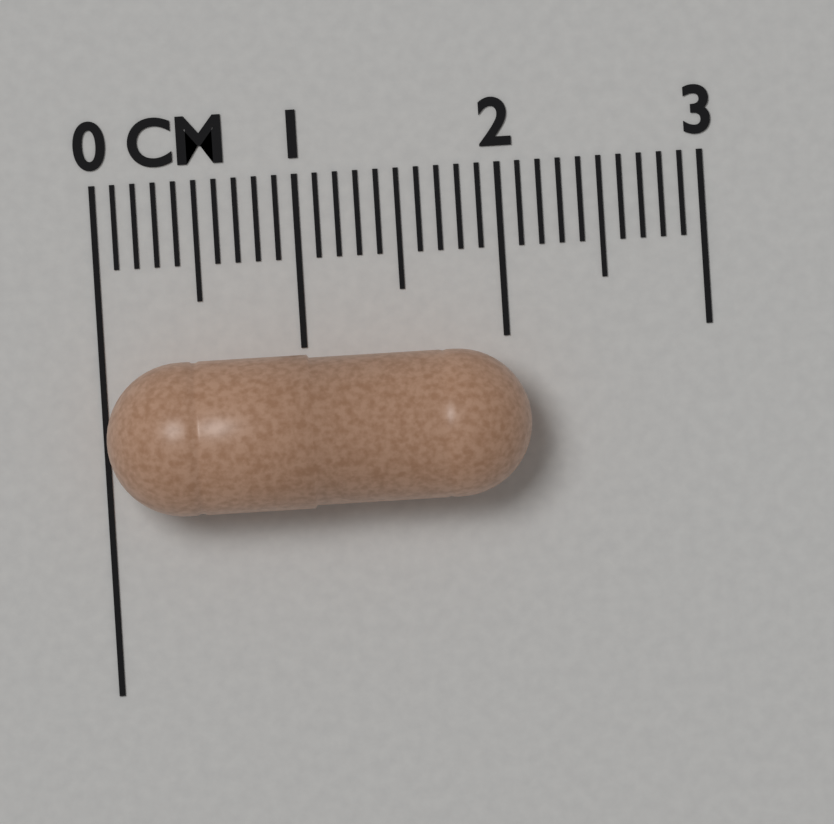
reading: 2.1 cm
